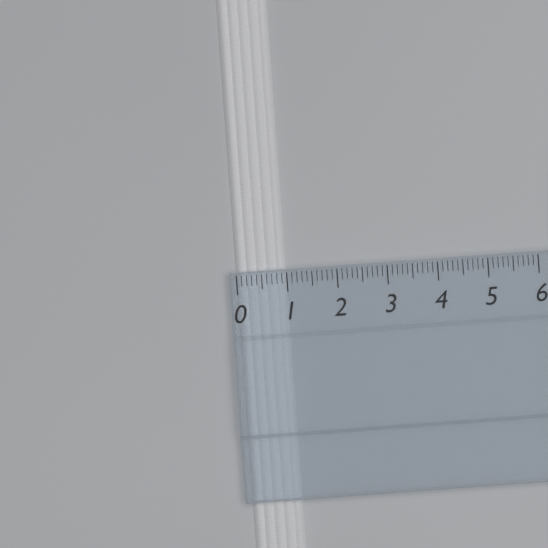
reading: 1.0 (no unit)
